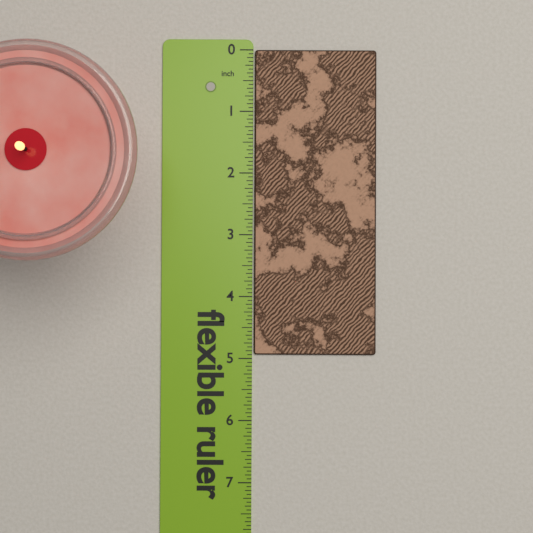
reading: 4.9375 in
